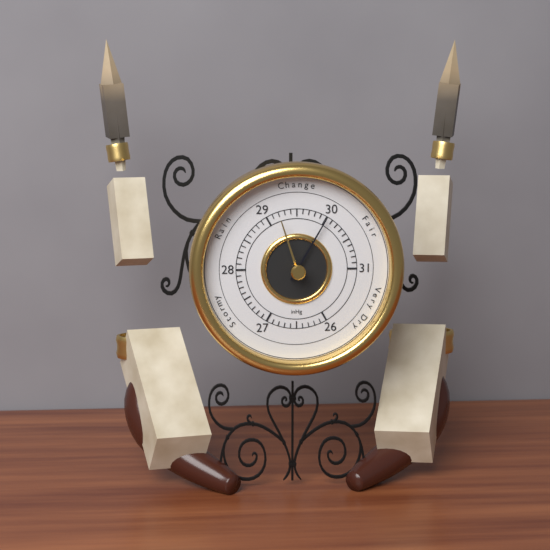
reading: 30.0 inHg
